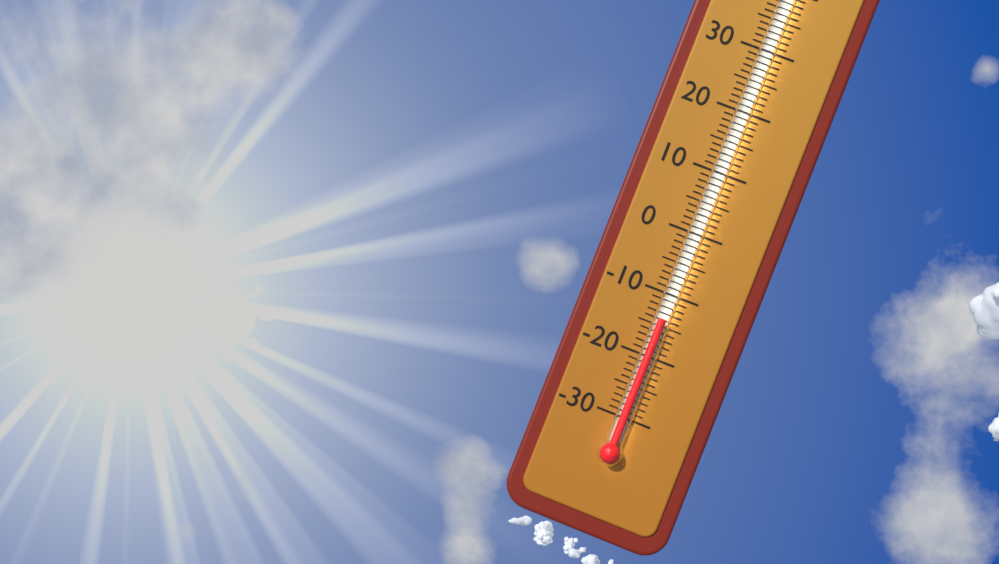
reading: -14 °C
